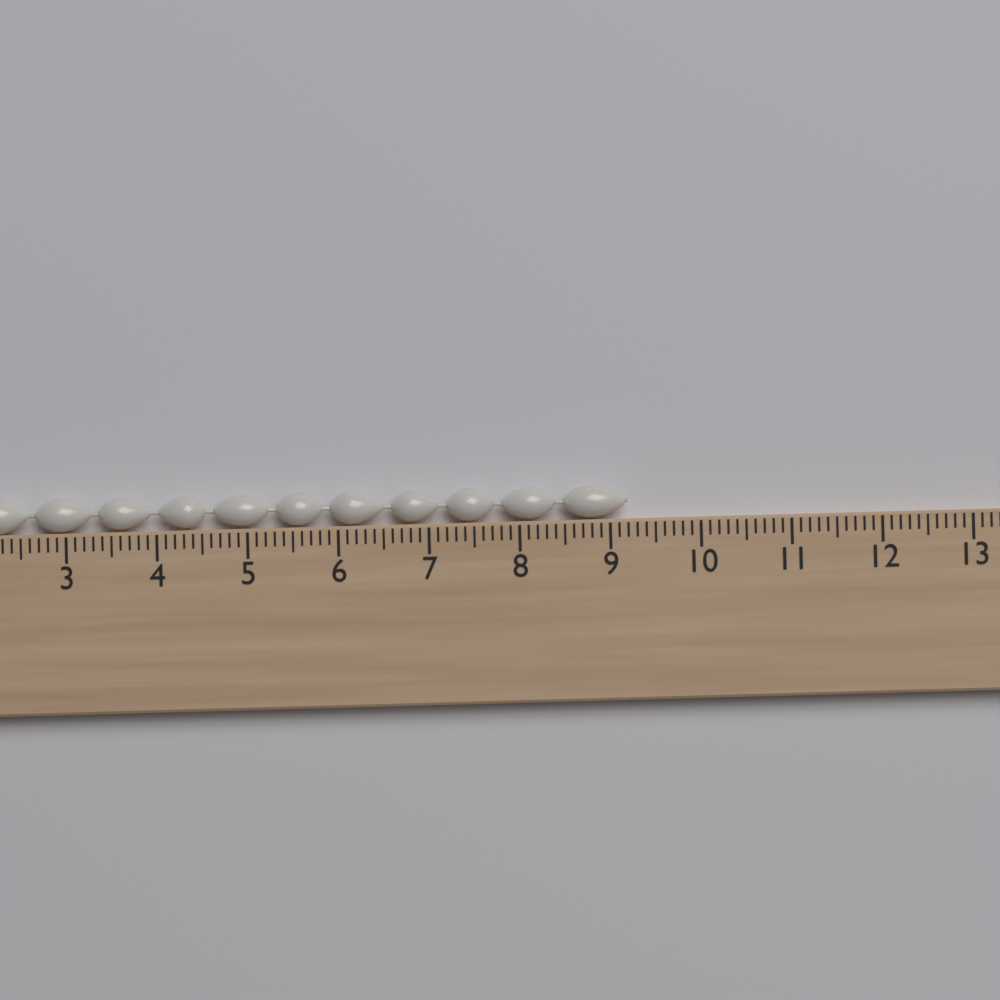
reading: 9.2 cm
